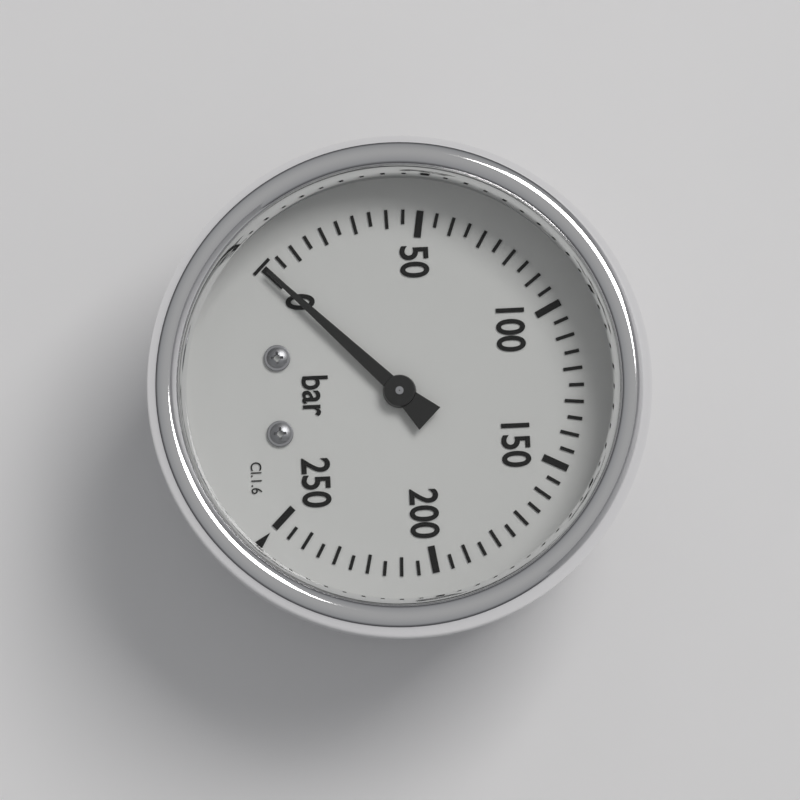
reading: 0 bar
